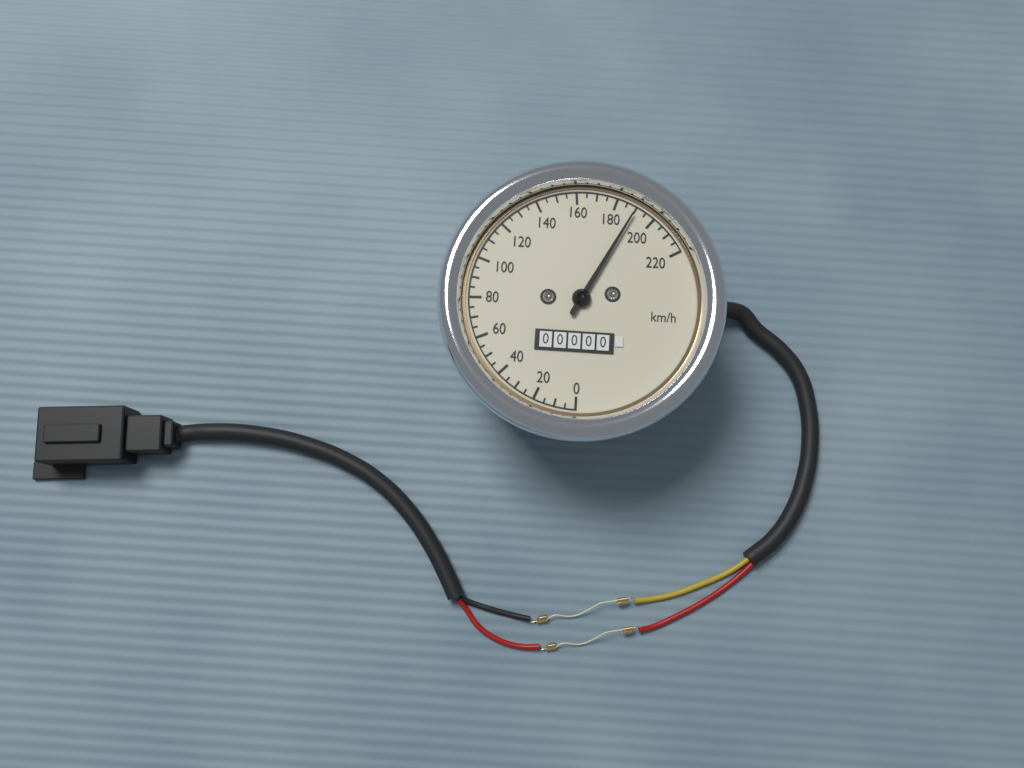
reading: 190 km/h
